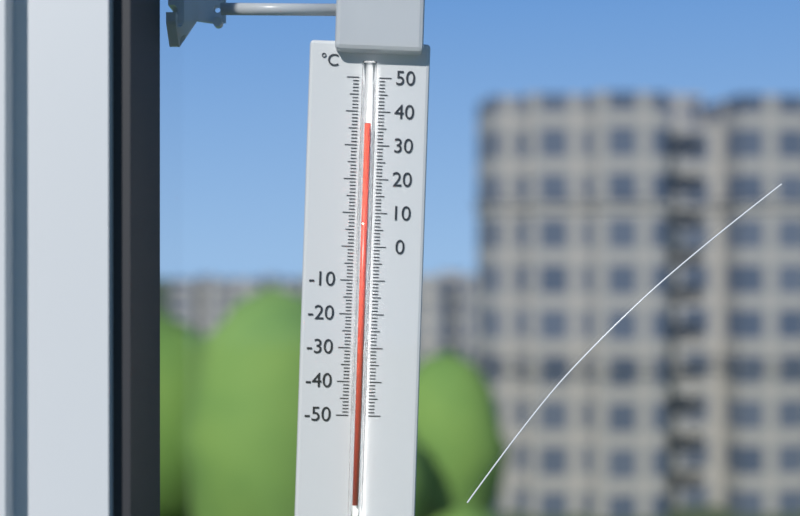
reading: 36 °C
